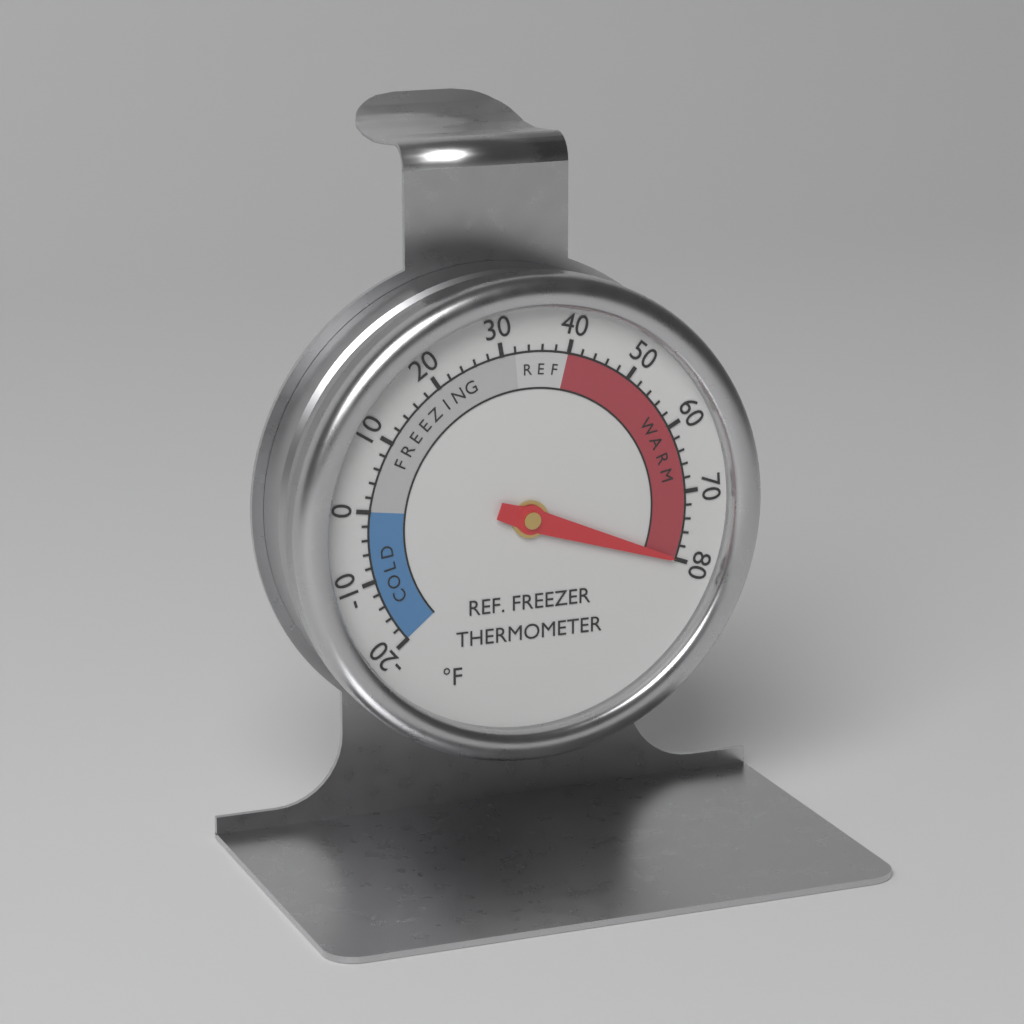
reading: 80 °F
